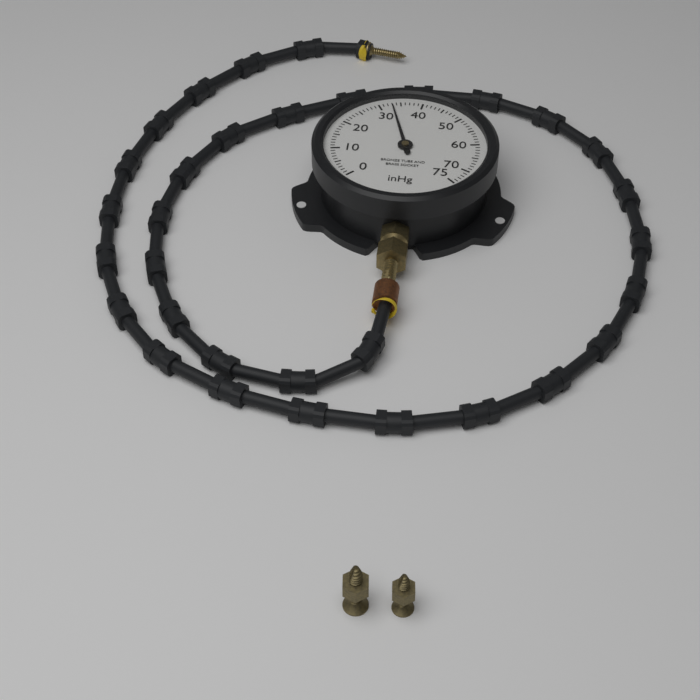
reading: 33 inHg
